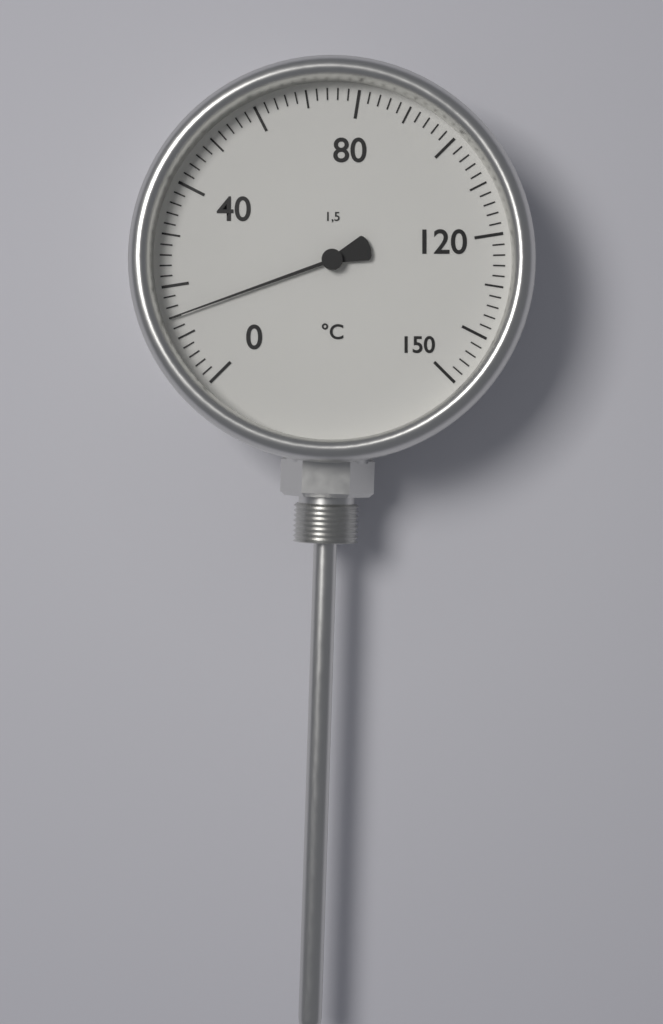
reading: 14 °C
